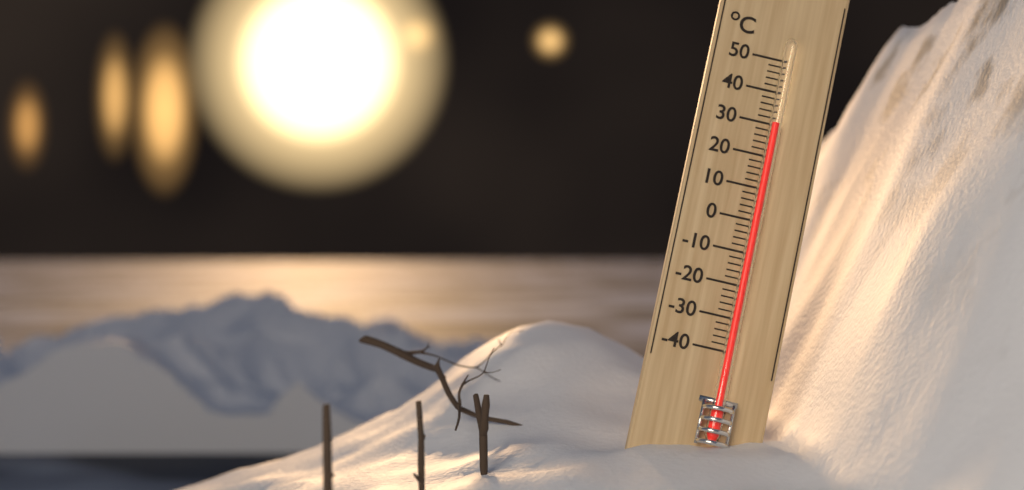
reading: 30 °C
